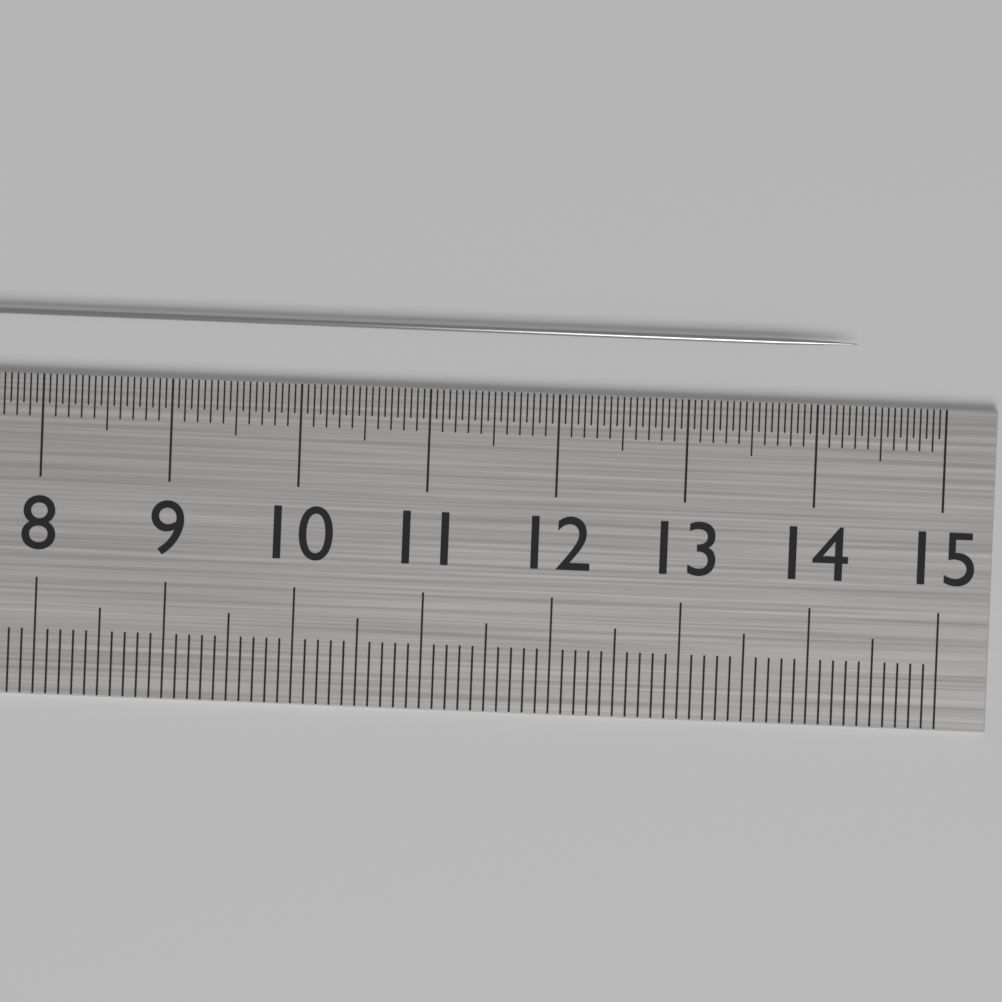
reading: 14.30 cm
